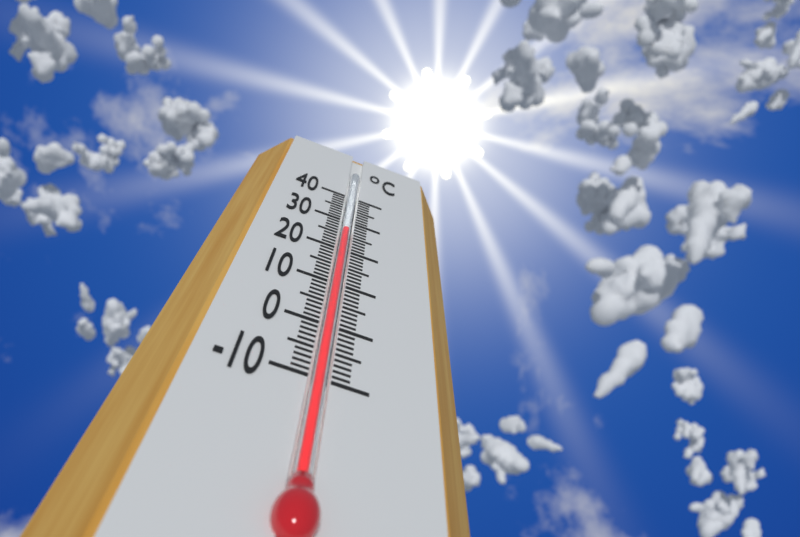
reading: 27 °C
